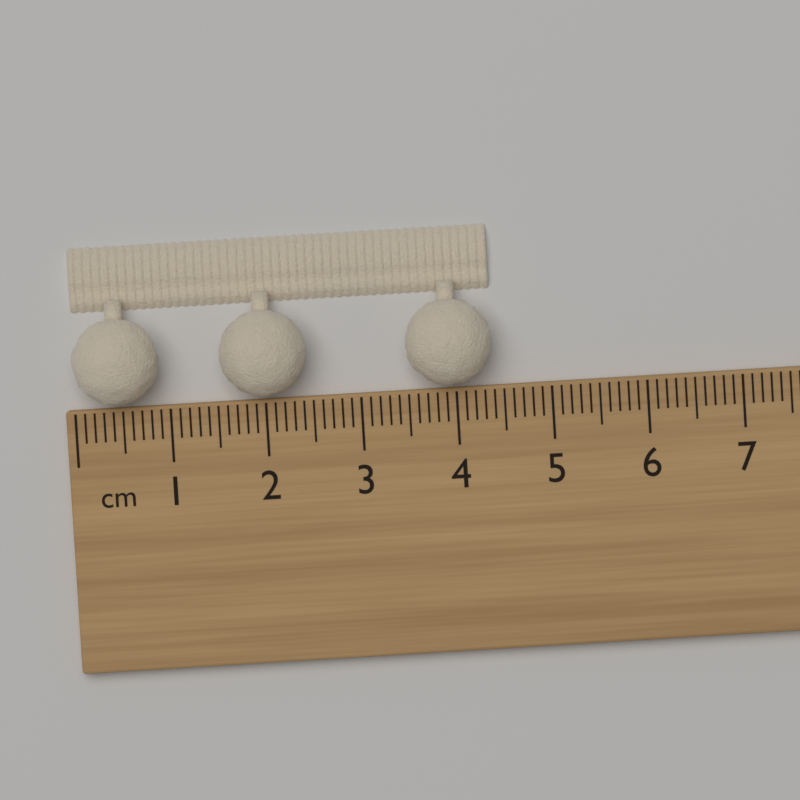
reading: 4.4 cm
